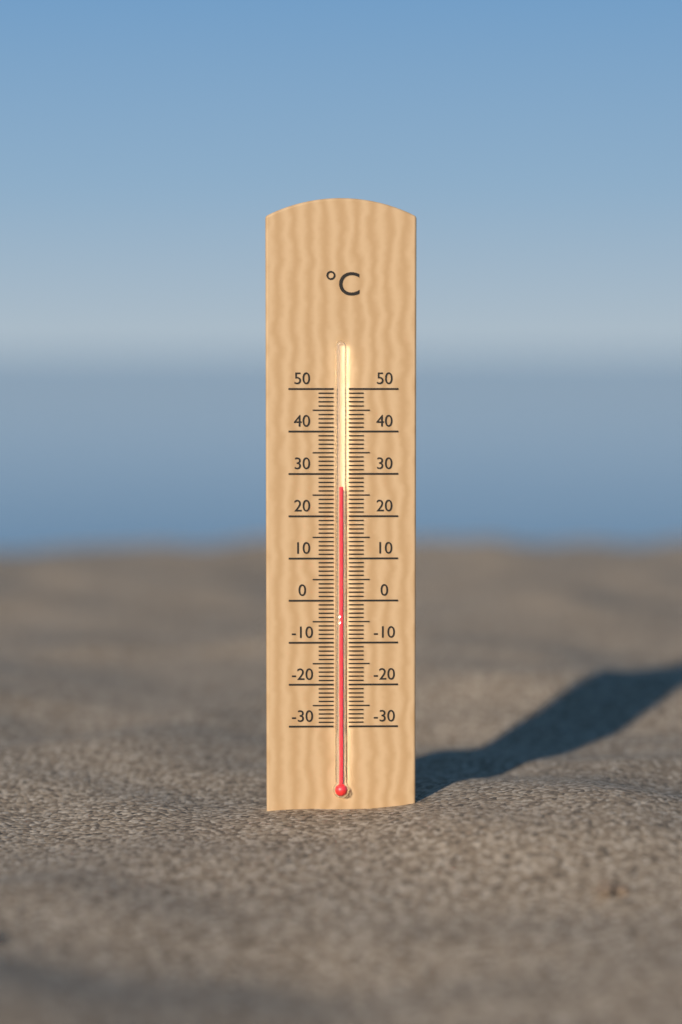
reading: 27 °C
